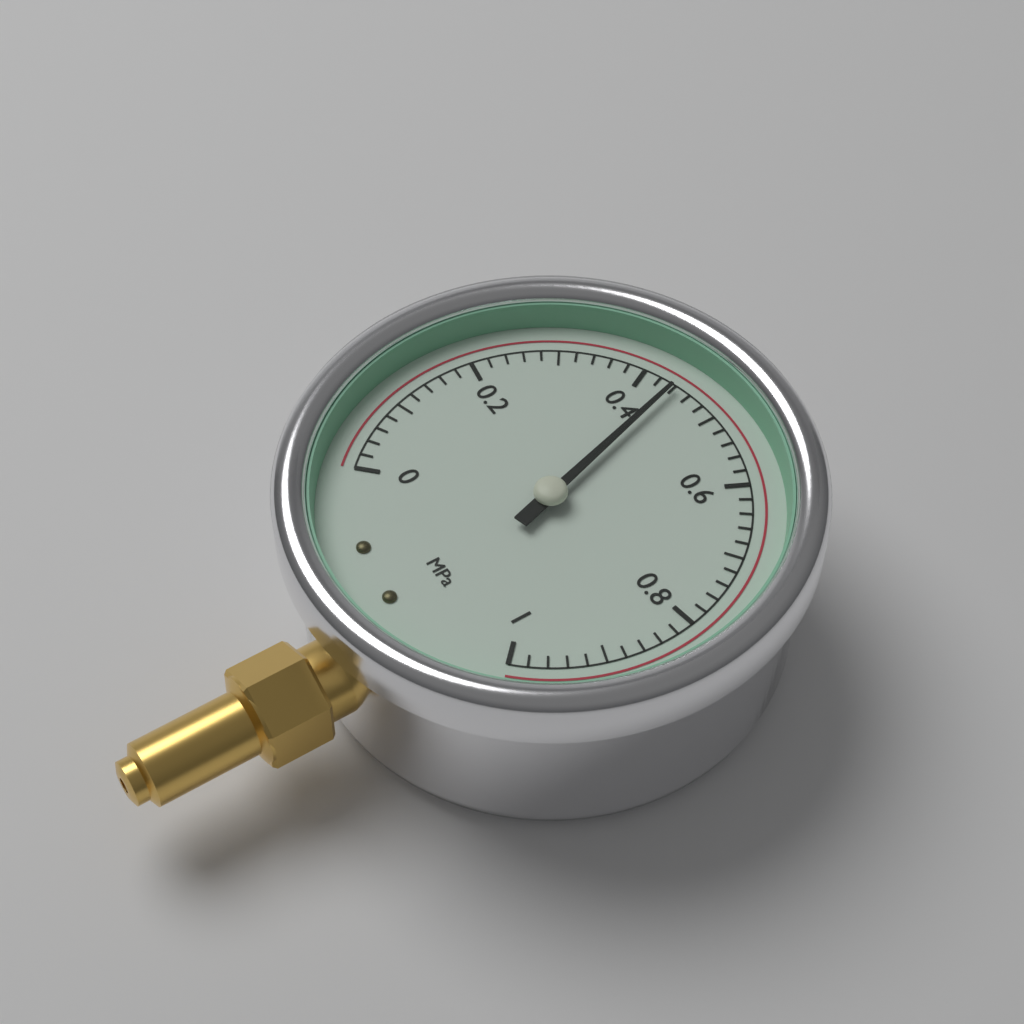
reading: 0.44 MPa
